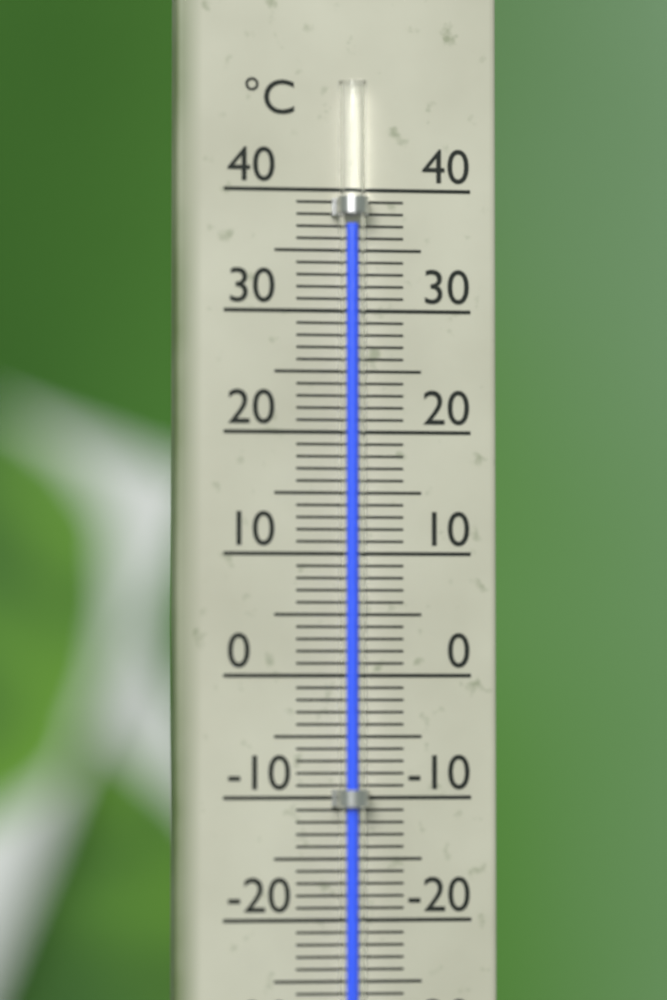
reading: 37 °C
